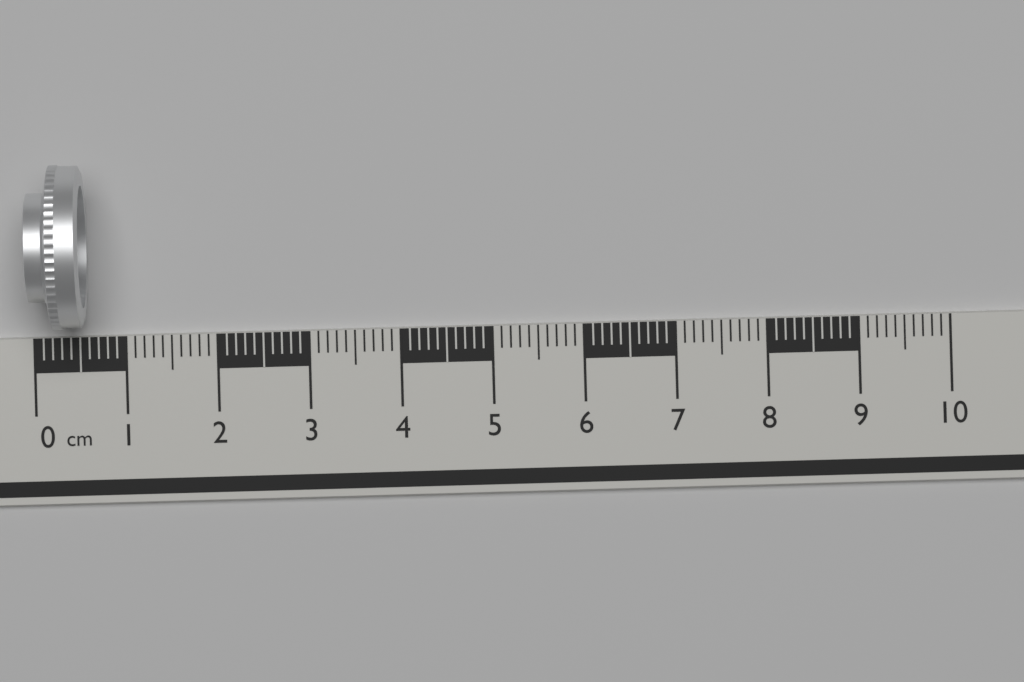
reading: 0.6 cm
